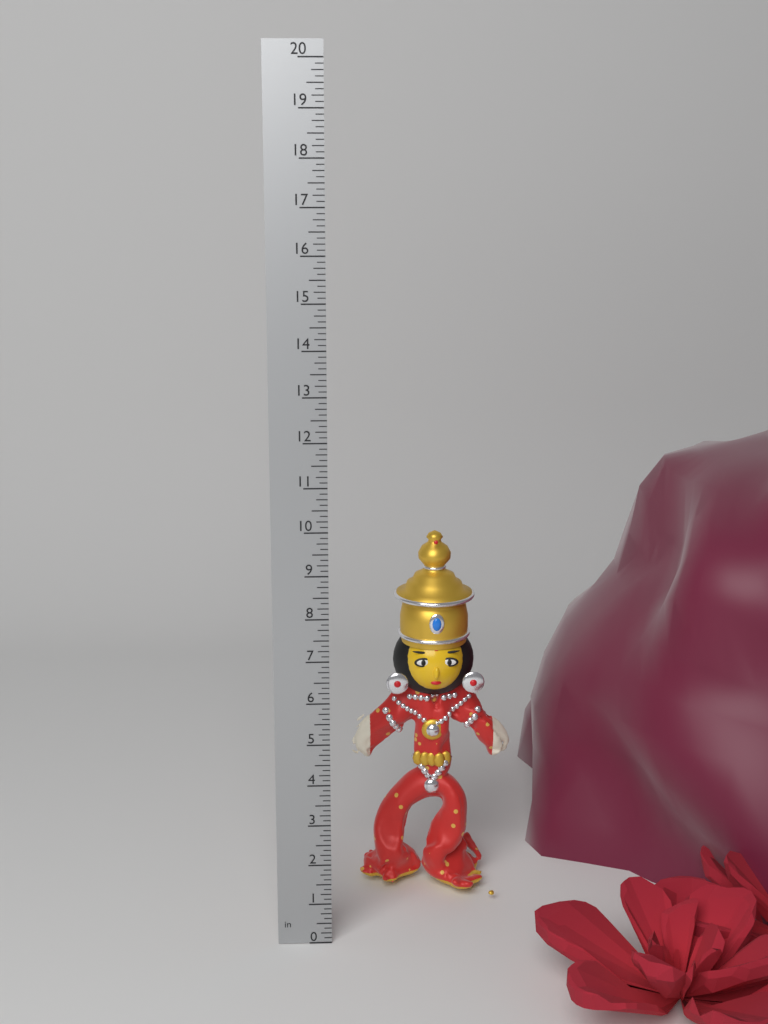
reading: 9.250 in
